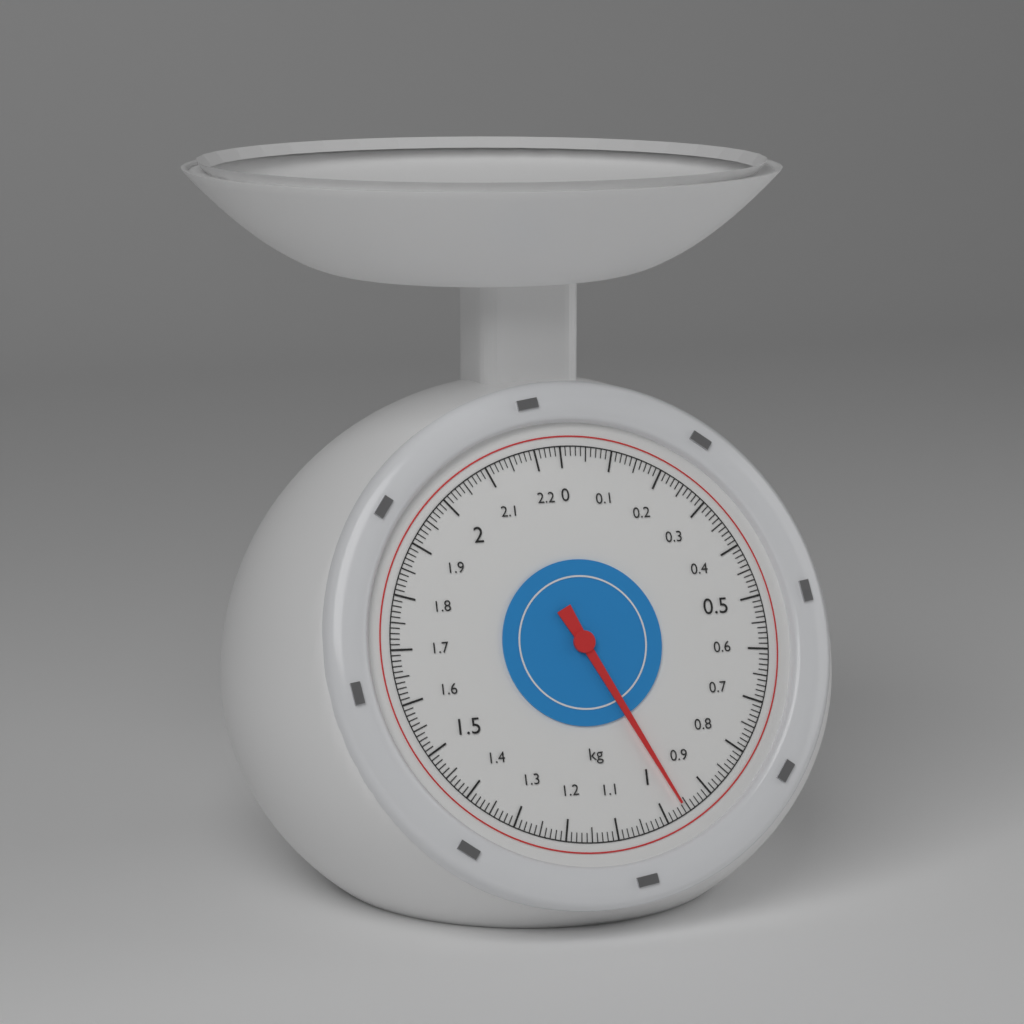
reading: 0.96 kg
